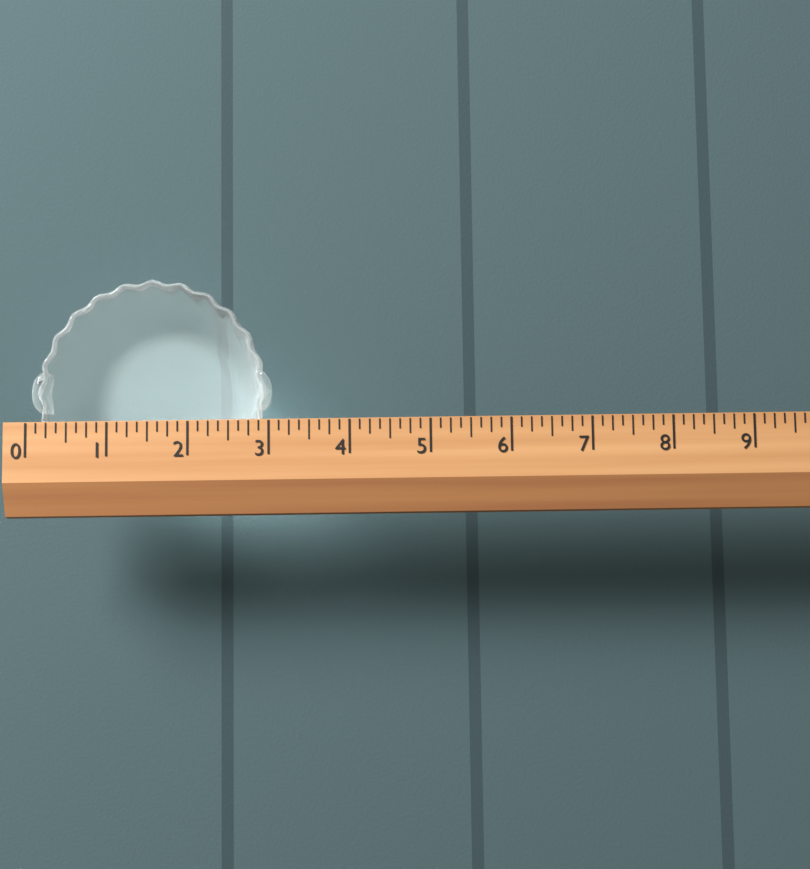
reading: 3.000 (no unit)
